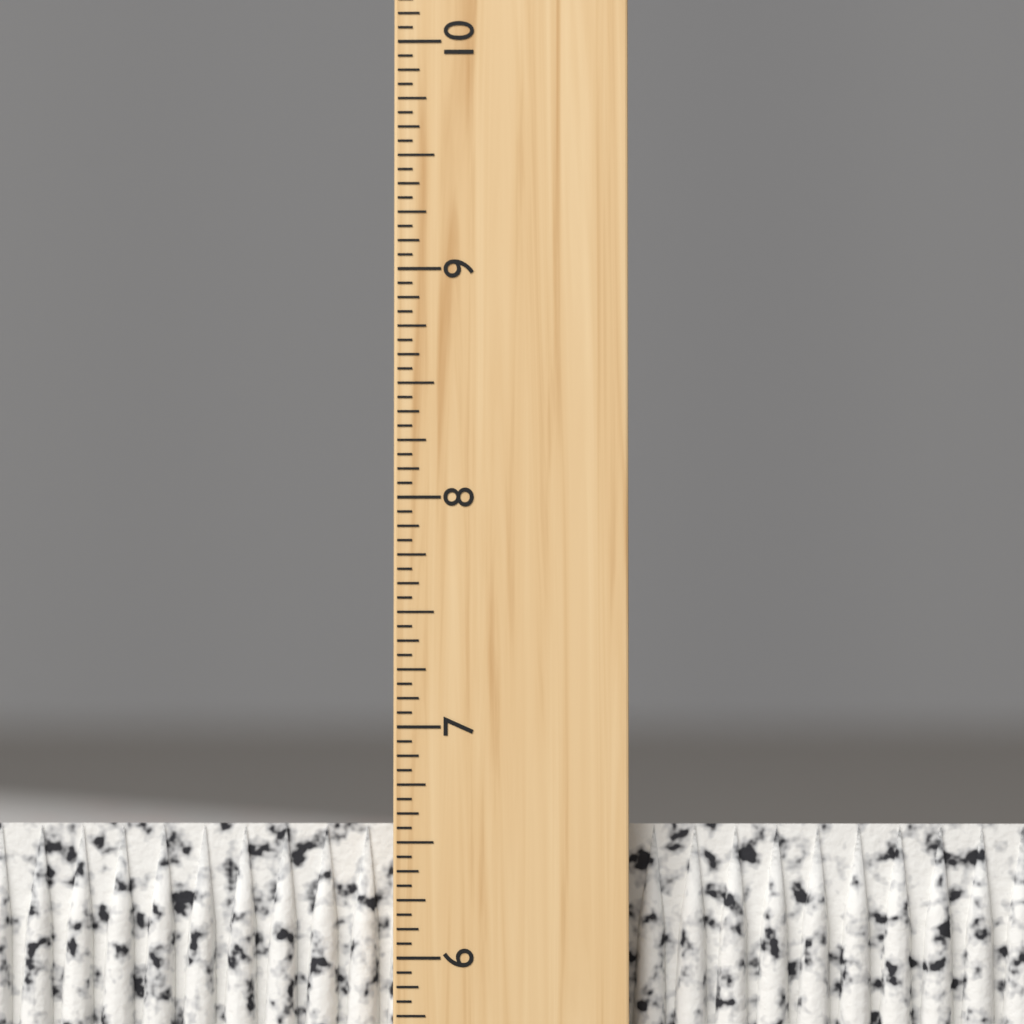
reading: 6.5625 inch
